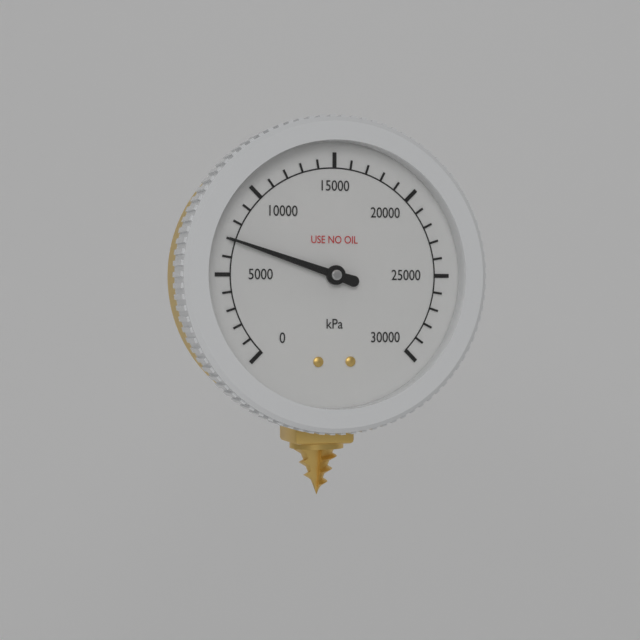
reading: 7000 kPa
